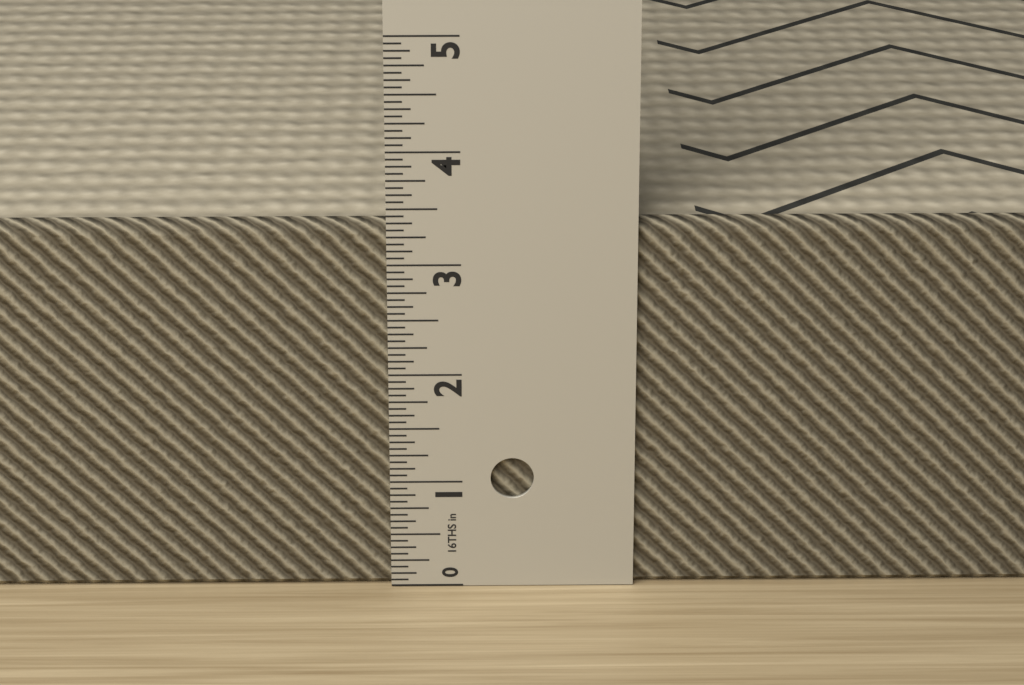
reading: 3.3750 in
